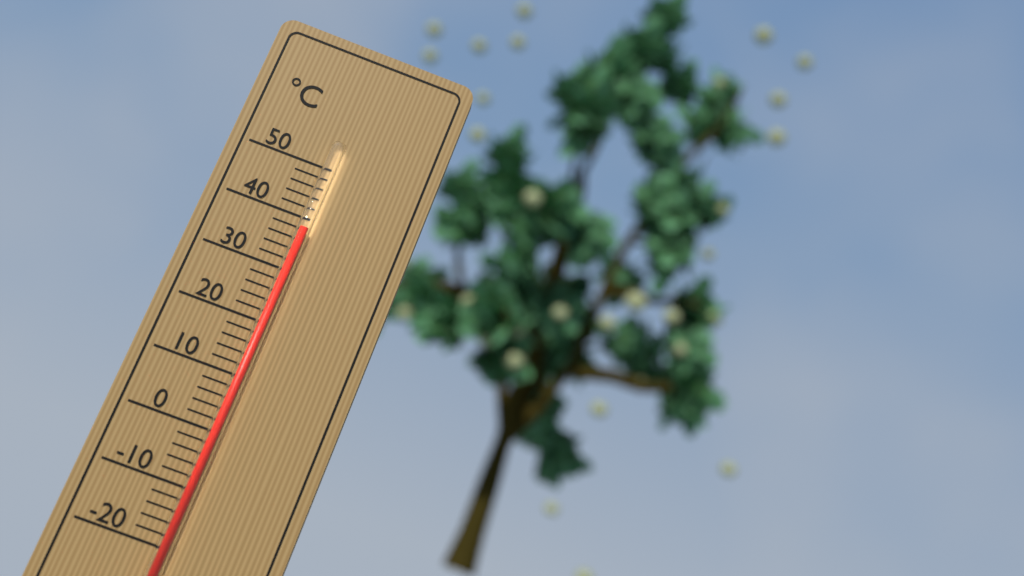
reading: 38 °C
